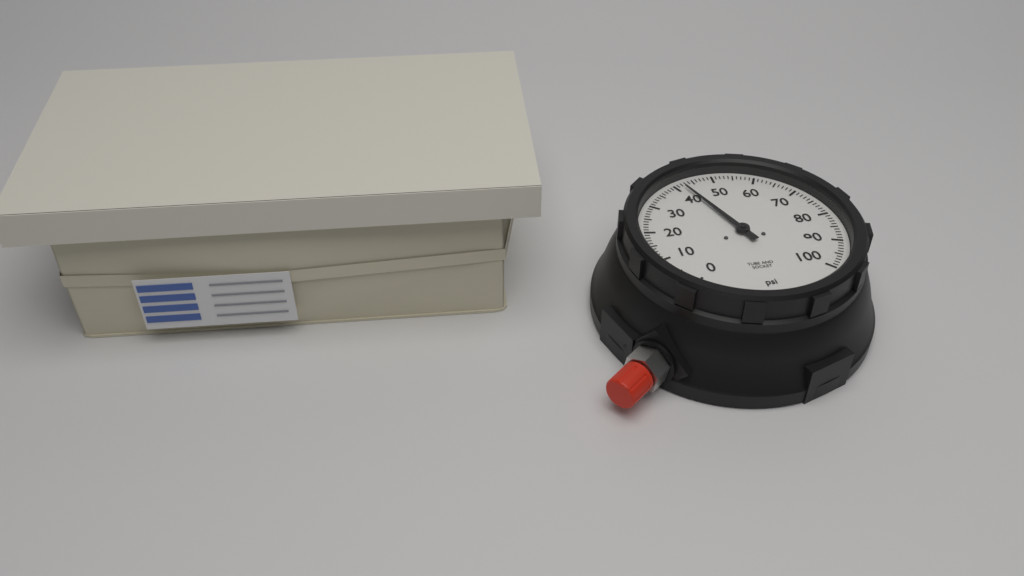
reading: 42 psi
